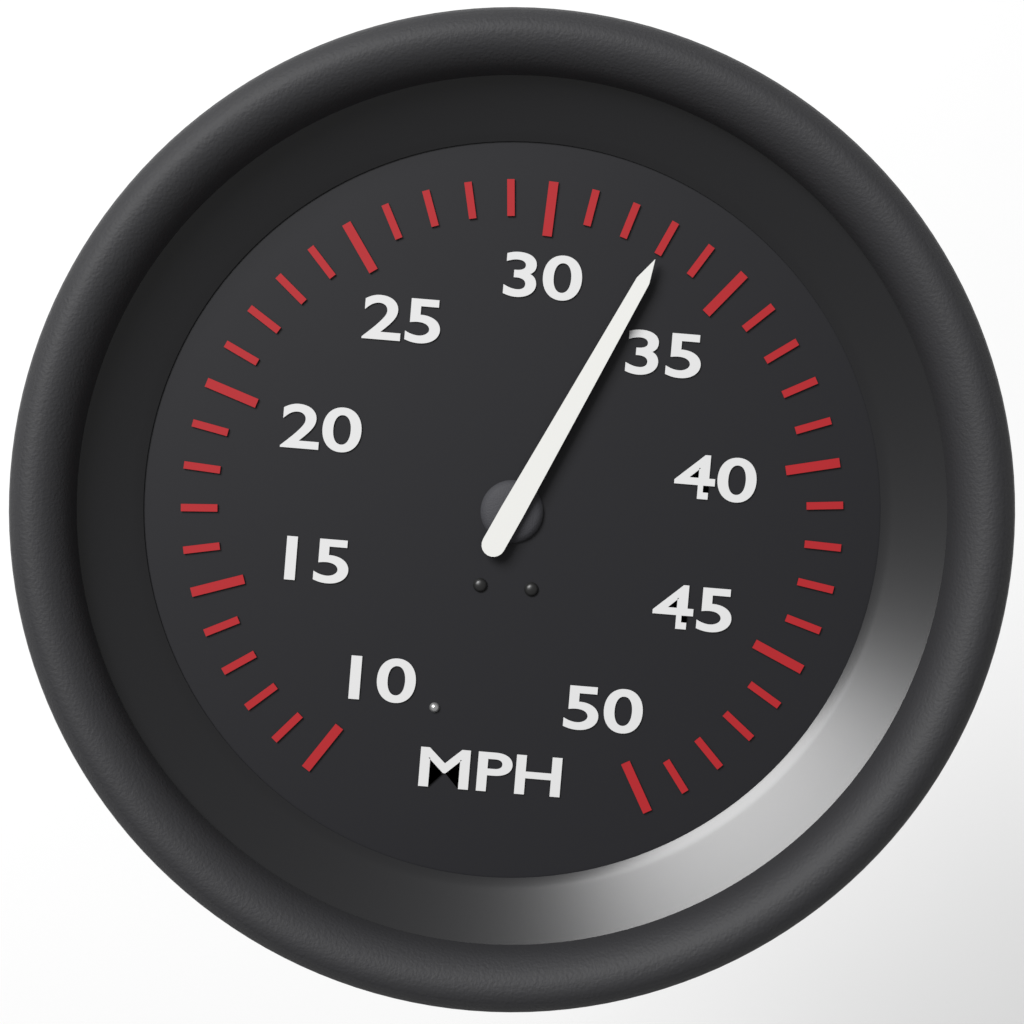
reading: 33 MPH
